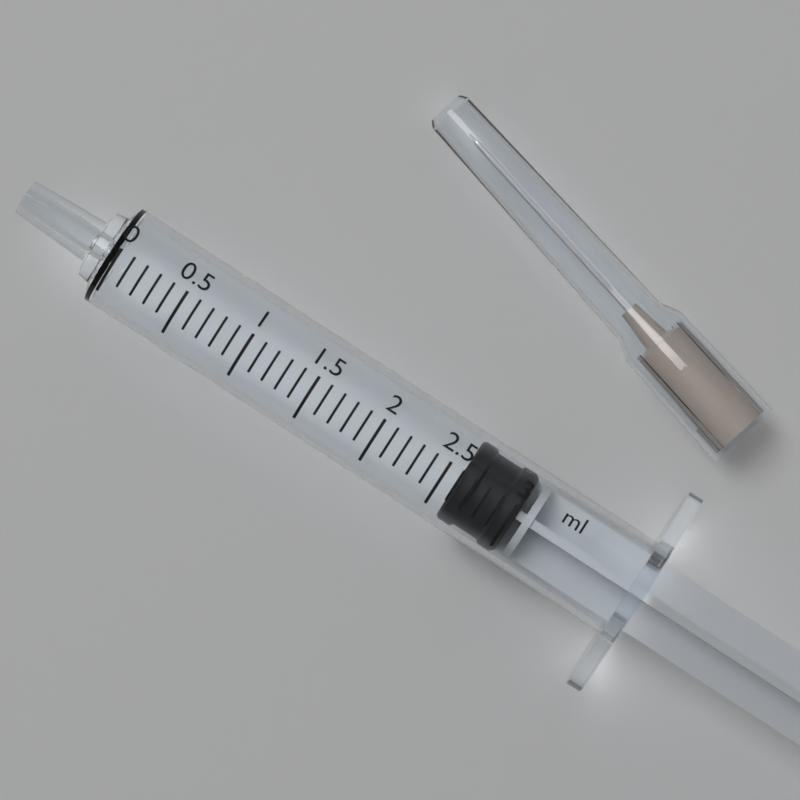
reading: 2.6 ml
